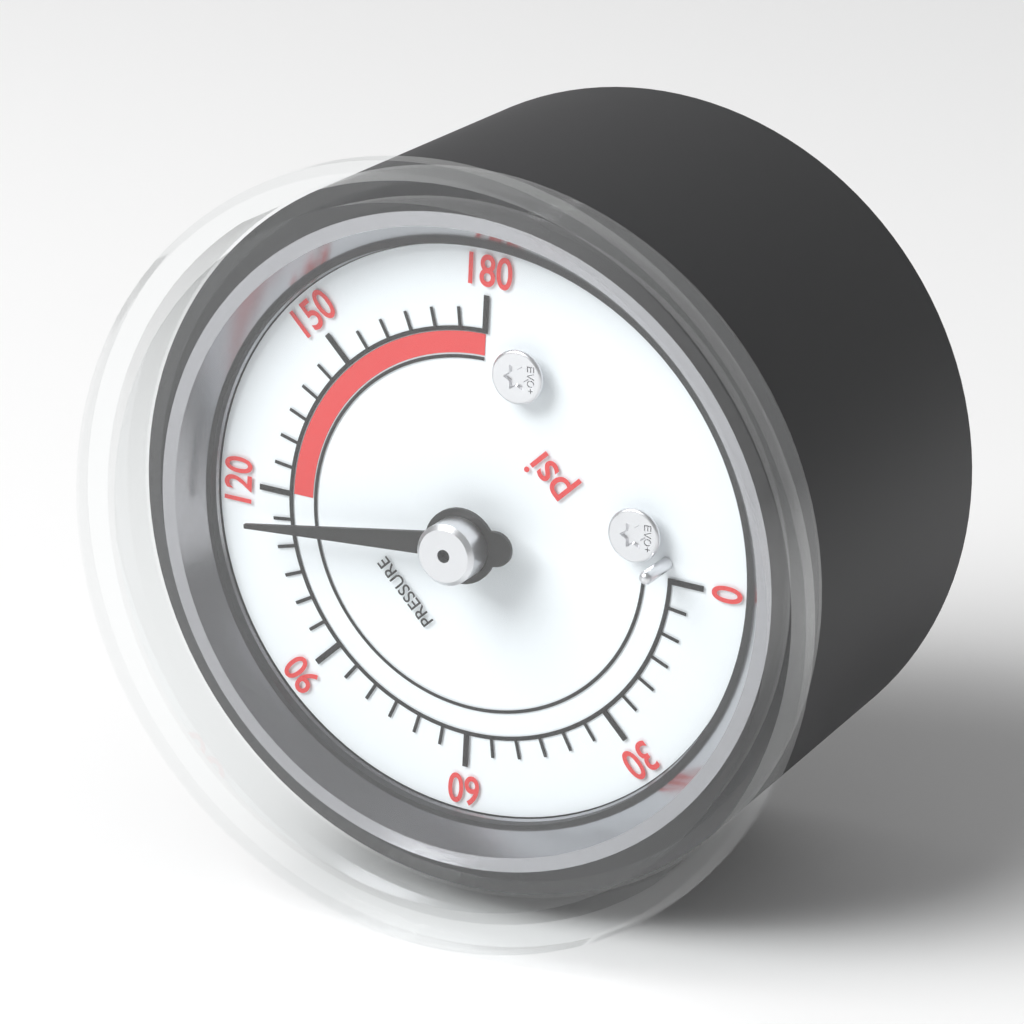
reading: 115 psi
